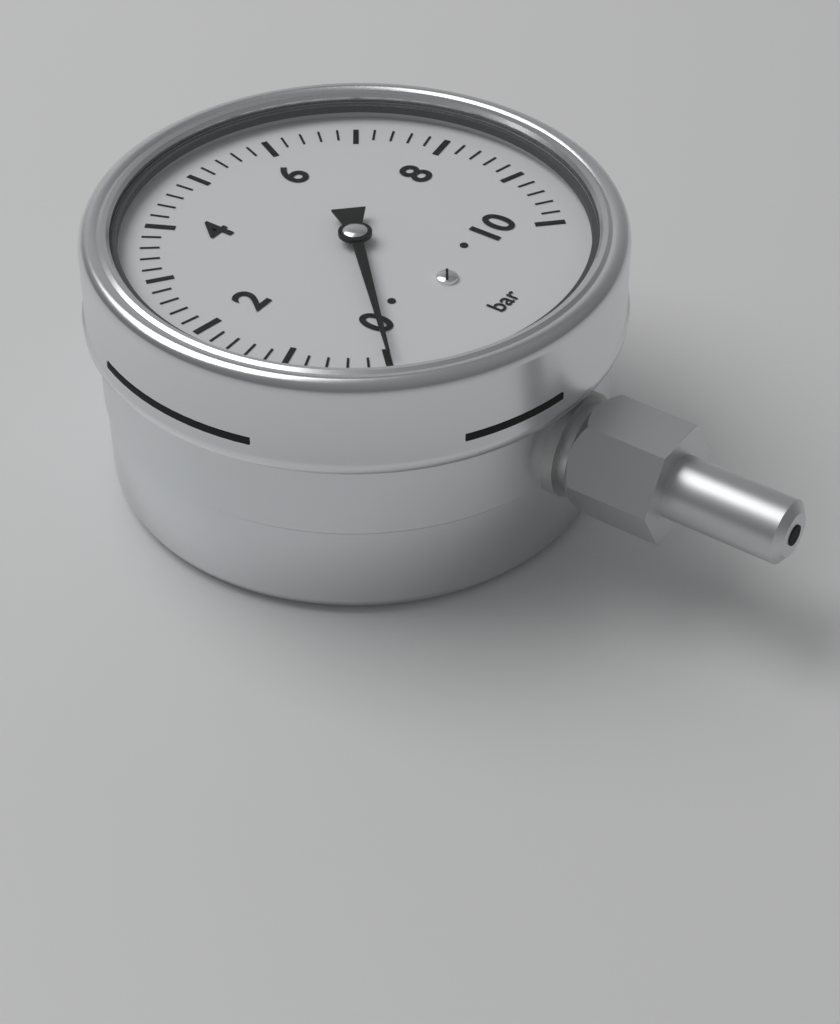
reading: 0.0 bar
